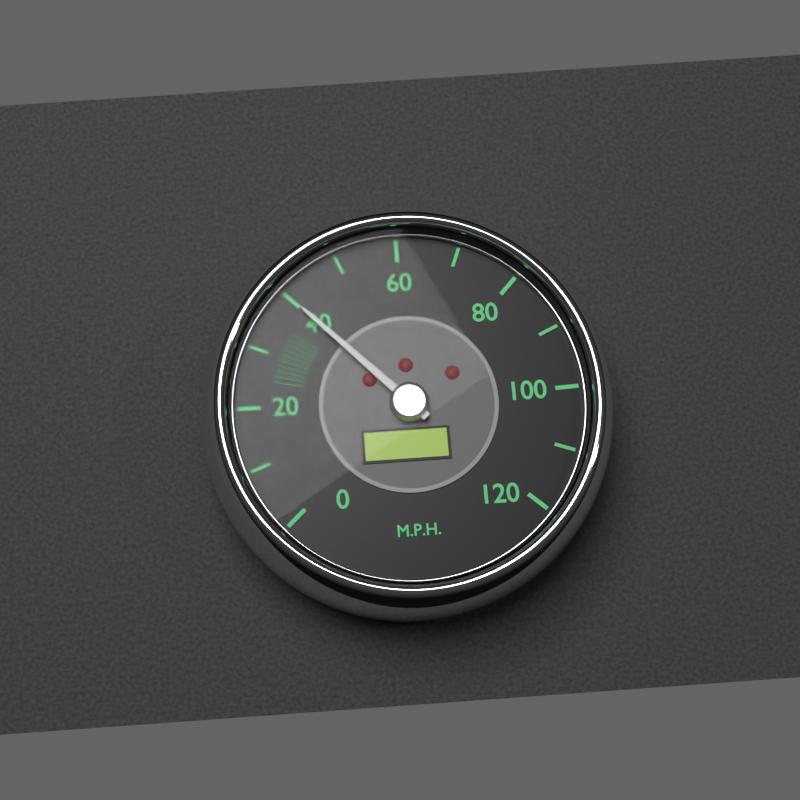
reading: 40 mph
